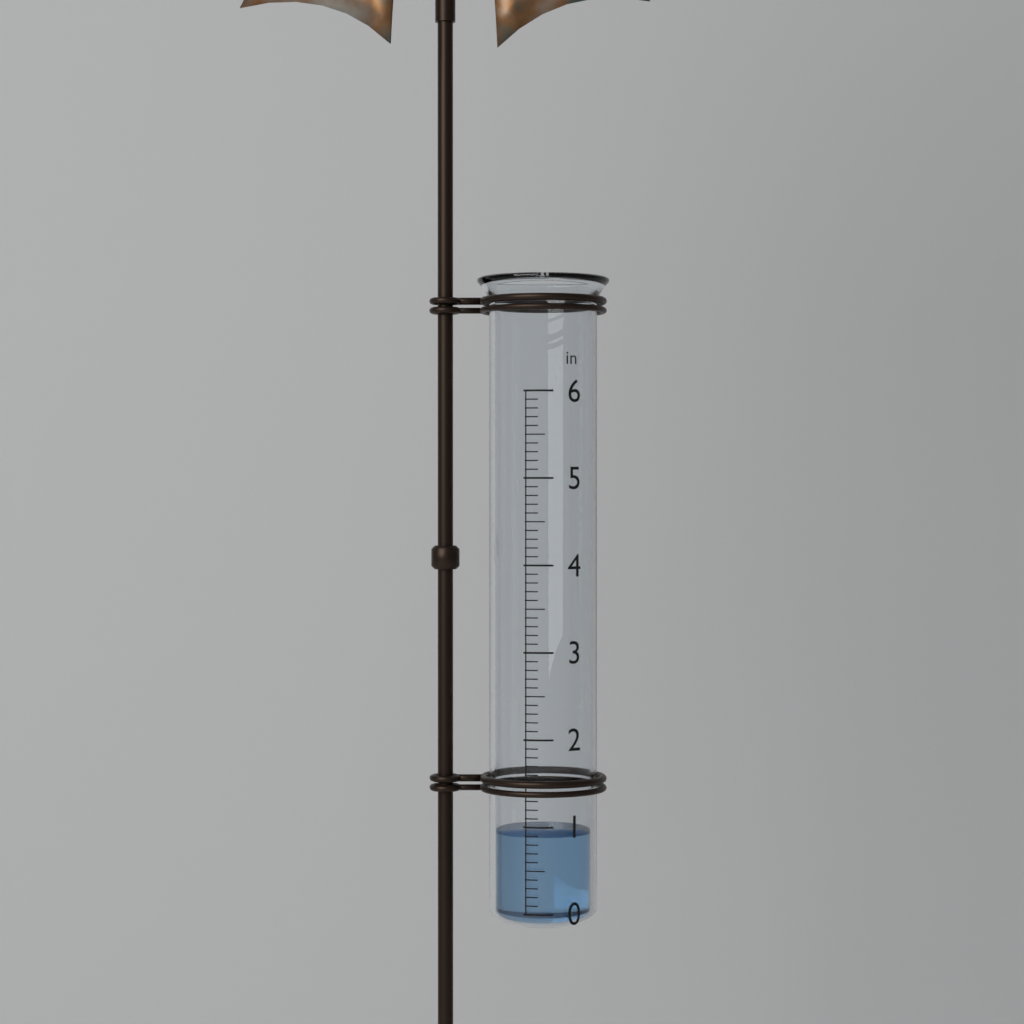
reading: 0.9 in
